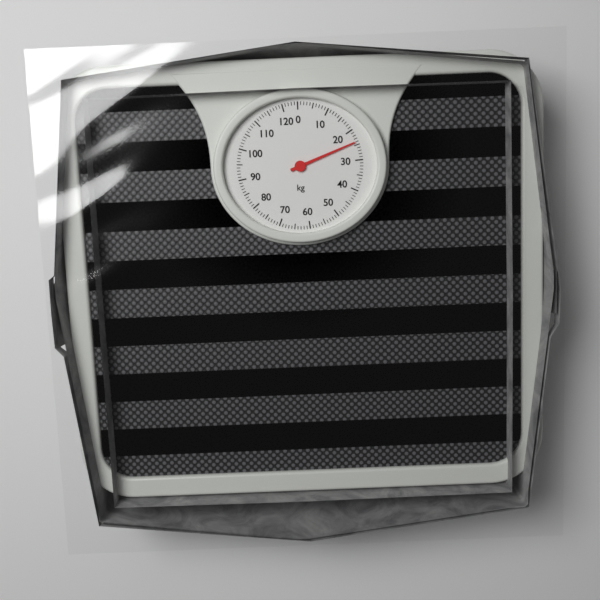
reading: 24 kg
